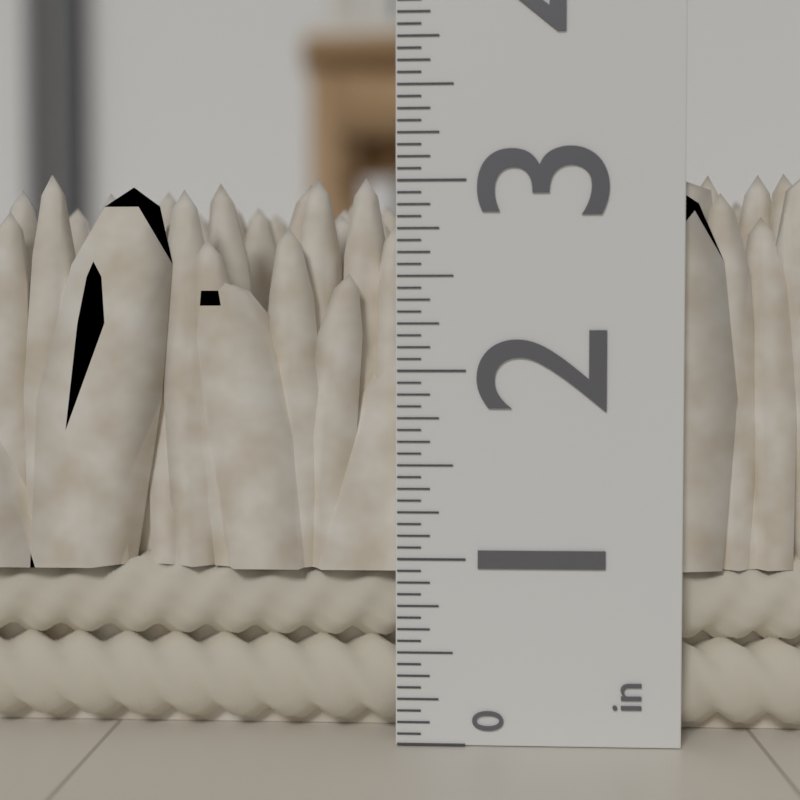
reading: 3.0625 in
